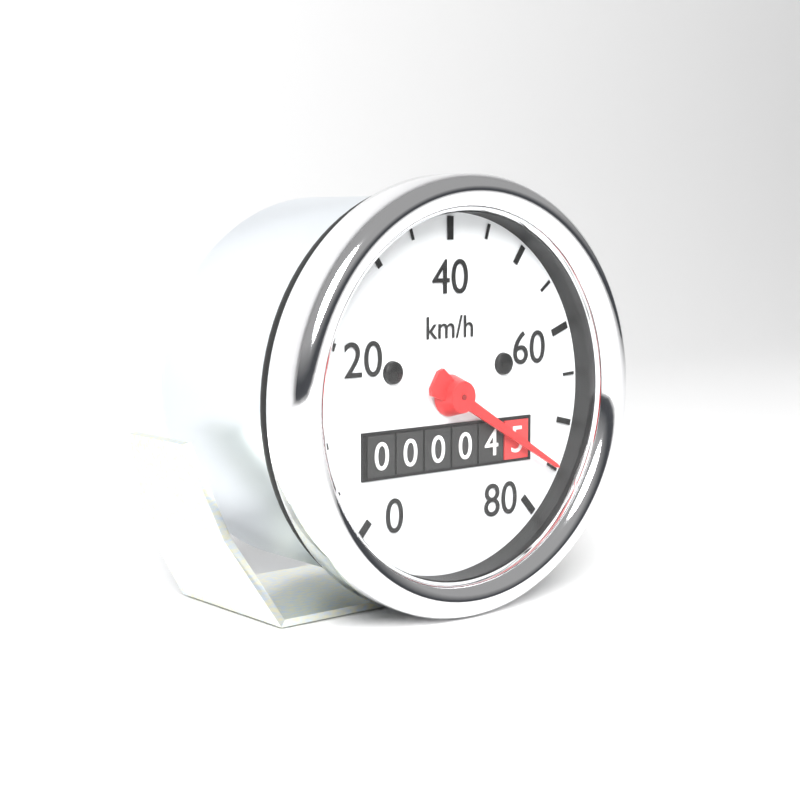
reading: 75 km/h
